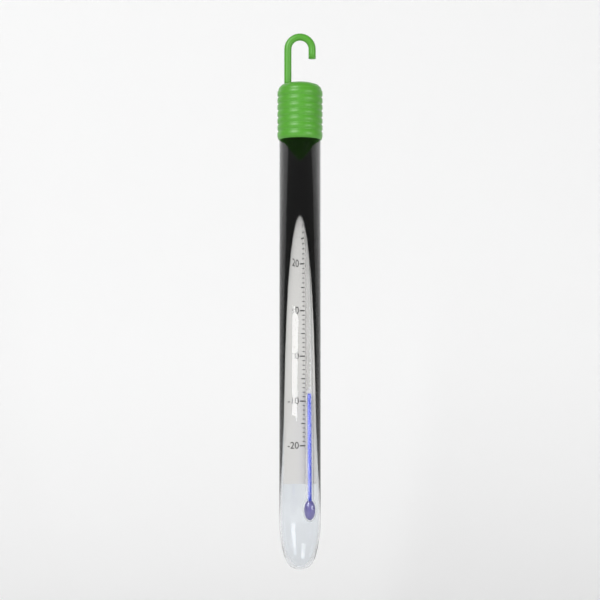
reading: -8 °C
